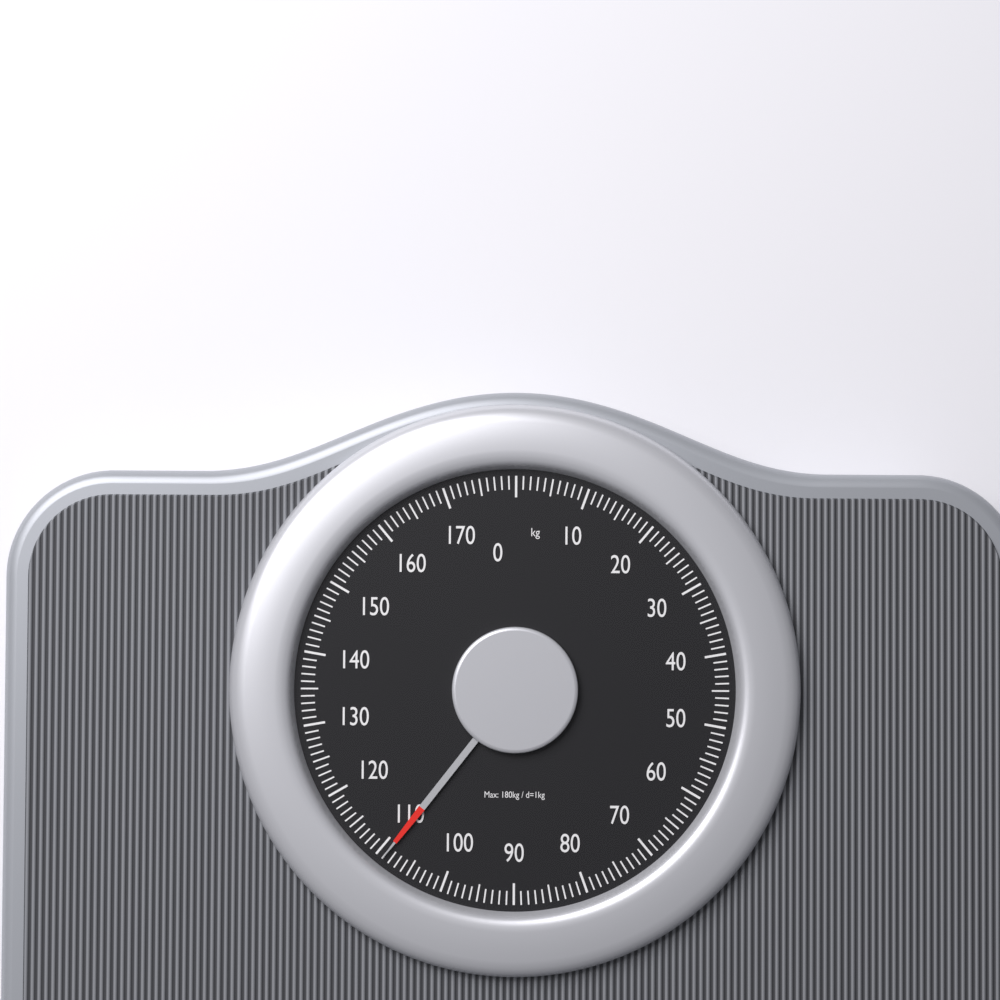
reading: 109 kg
